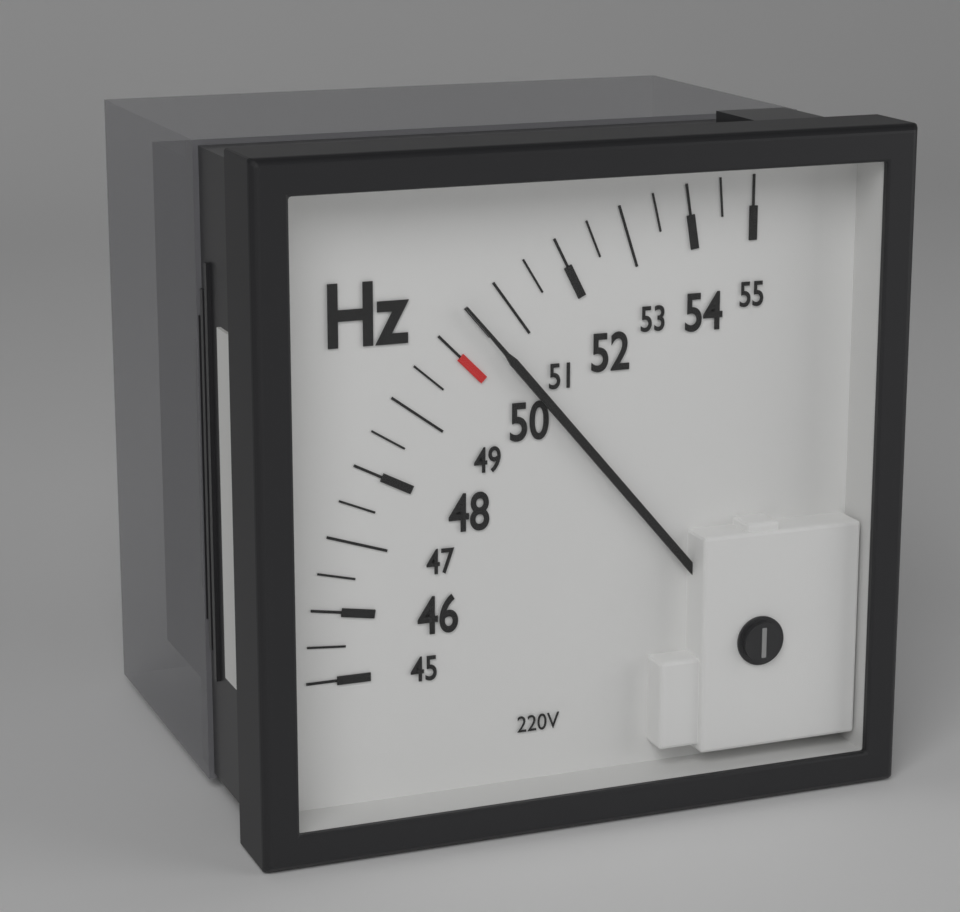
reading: 50.5 Hz
